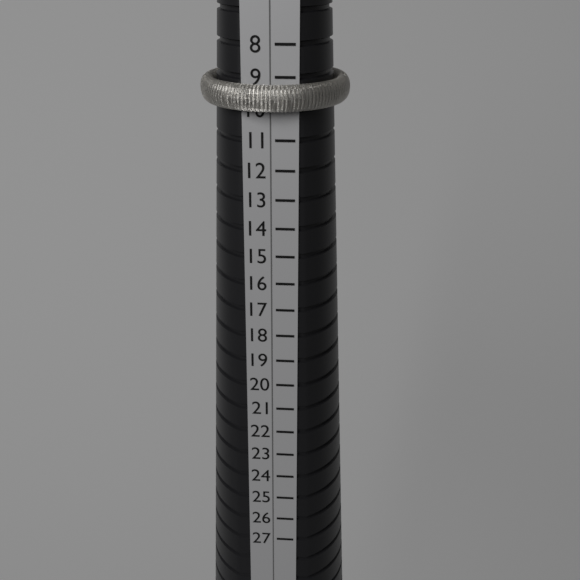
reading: 10 (no unit)
